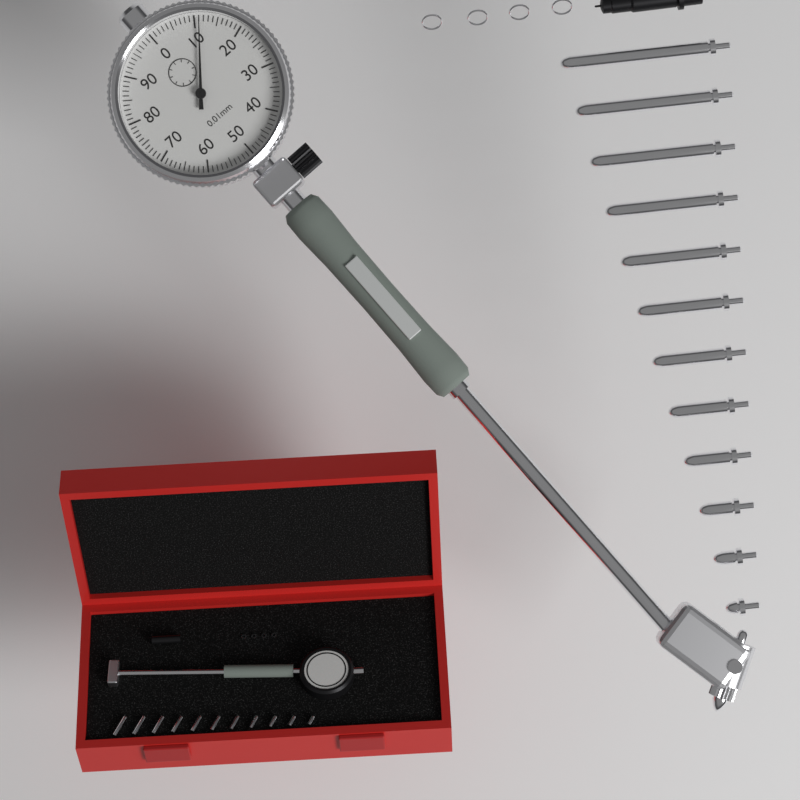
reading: 0.11 mm
